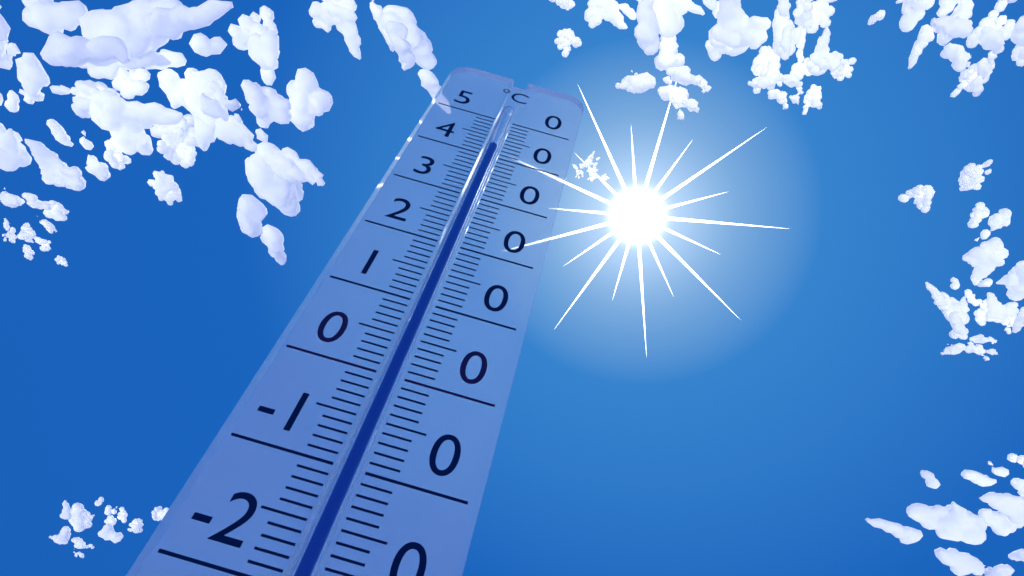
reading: 43 °C
